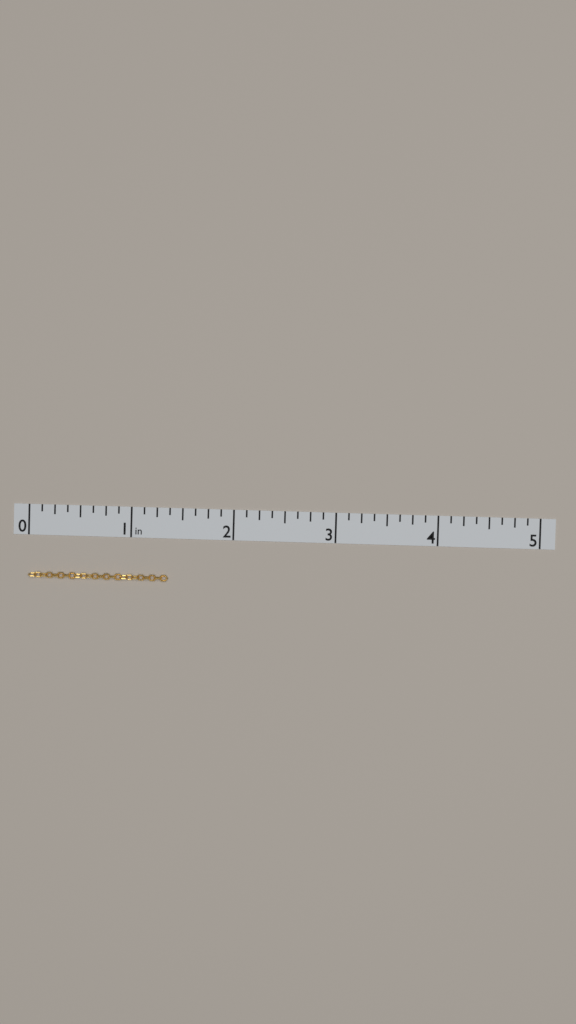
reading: 1.375 in
